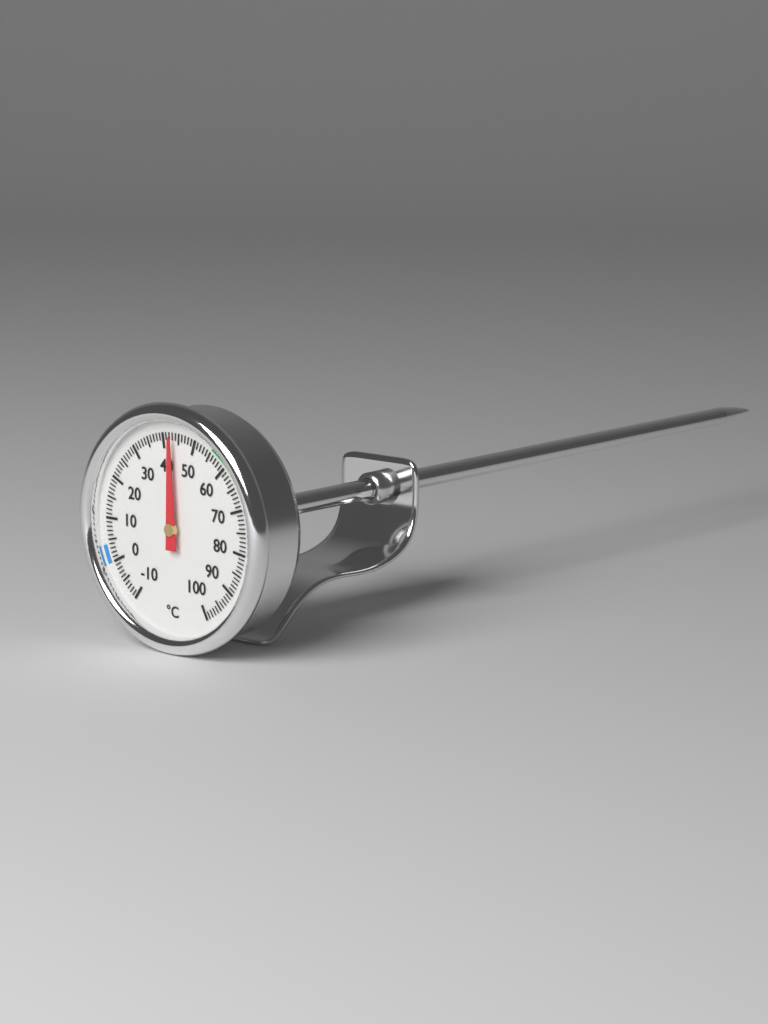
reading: 43 °C
